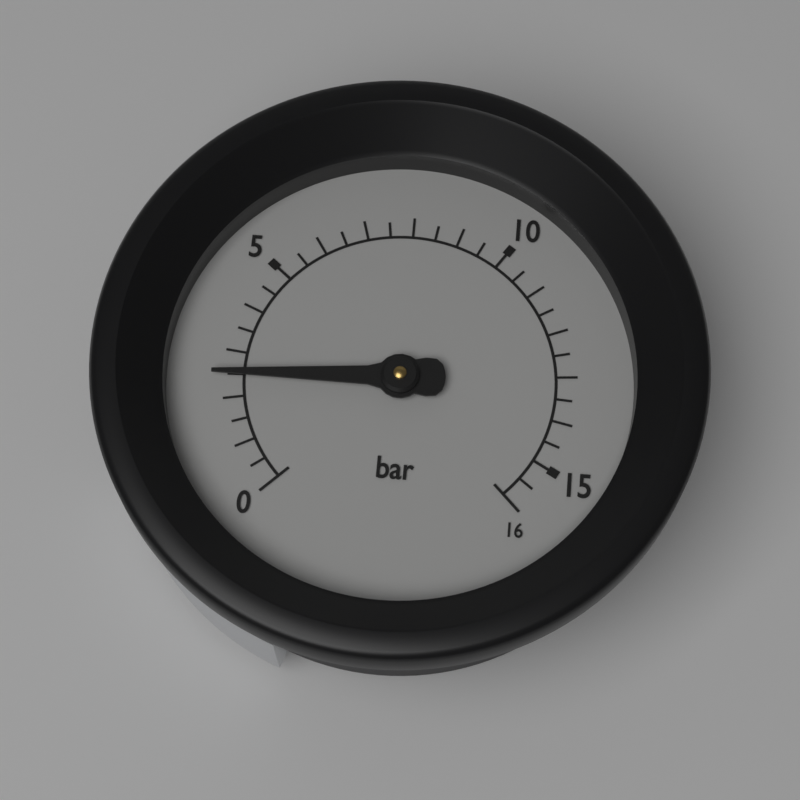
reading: 2.5 bar
